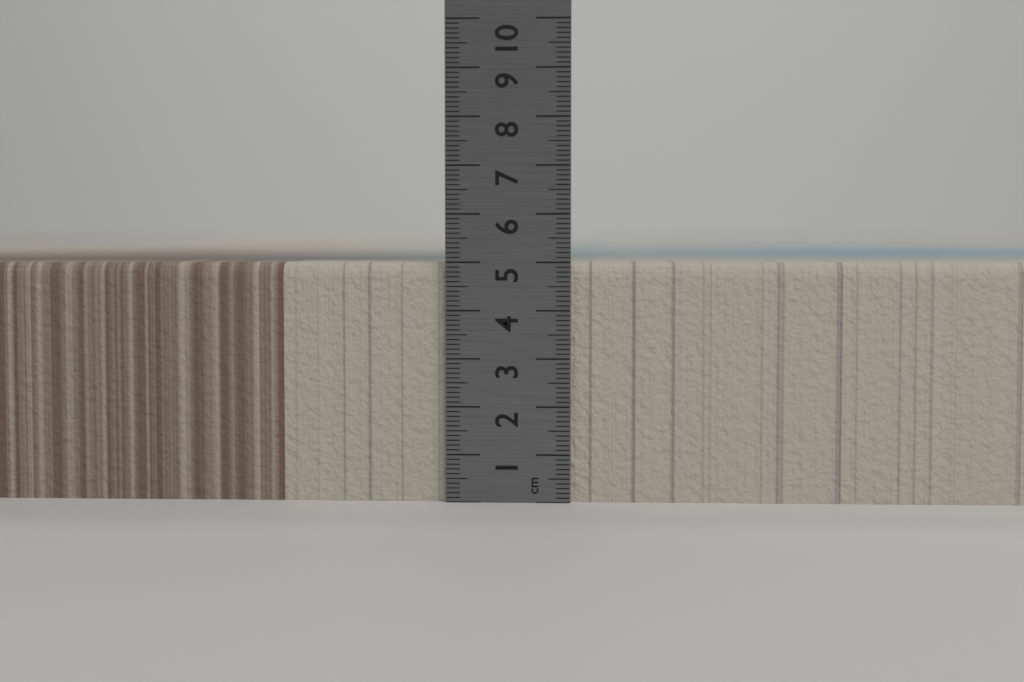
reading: 5.0 cm
